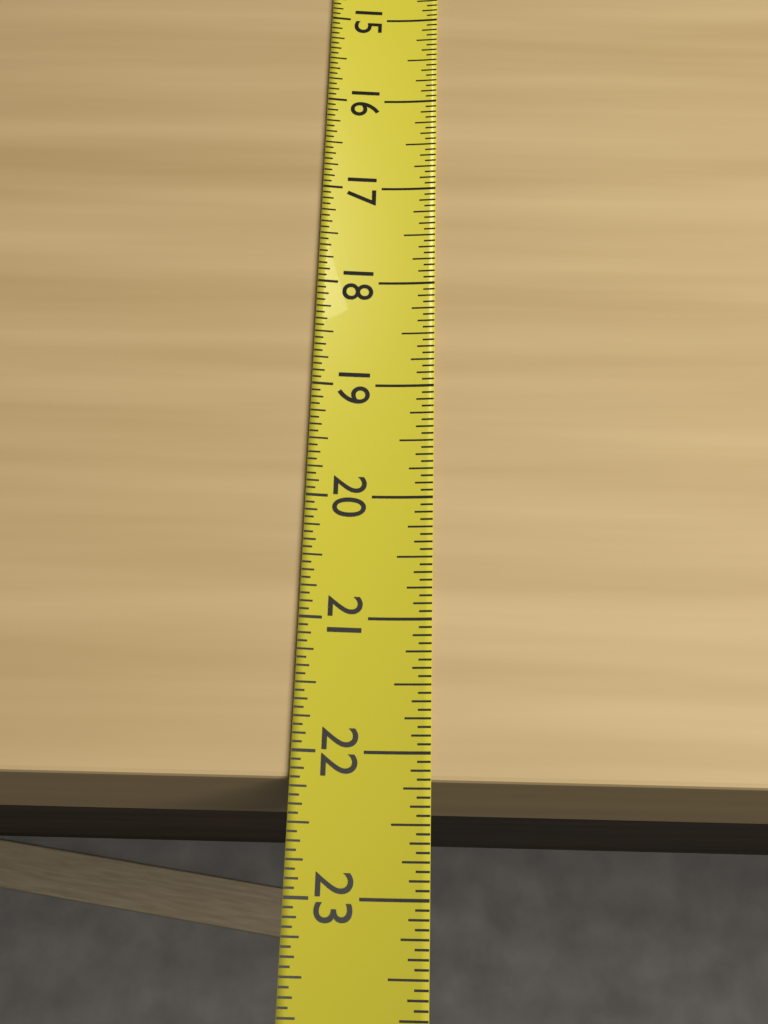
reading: 22.1875 (no unit)
